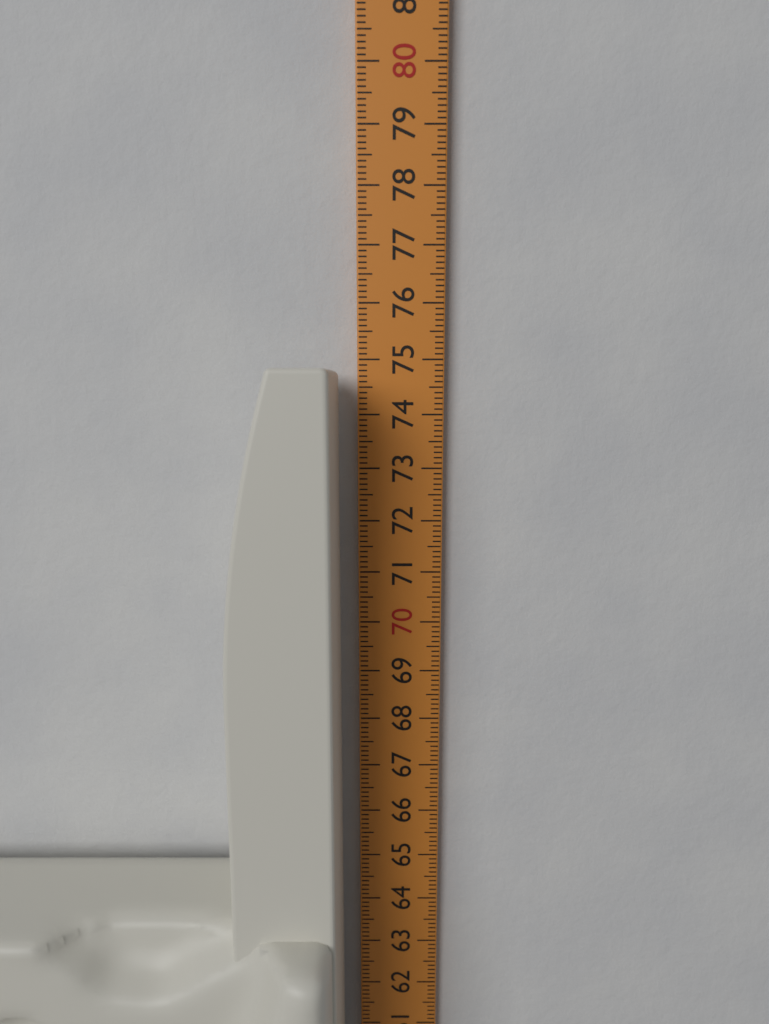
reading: 74.8 cm
